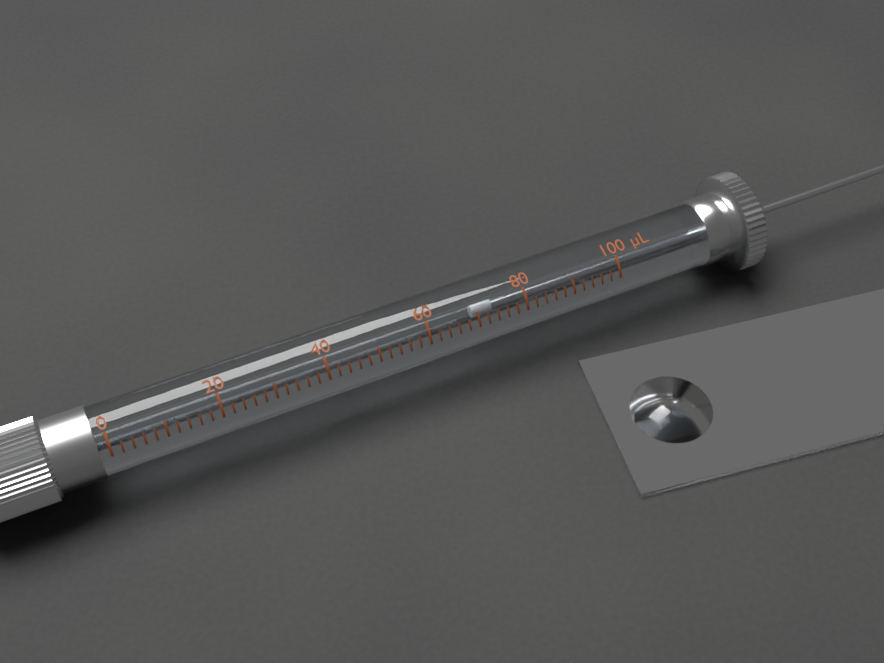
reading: 70 µL
